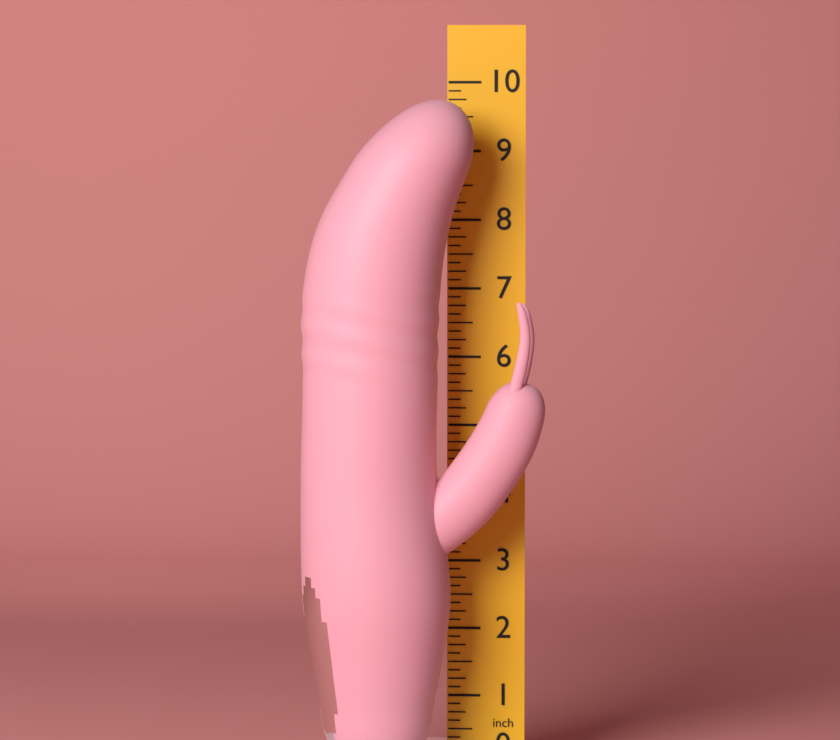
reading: 9.750 in
